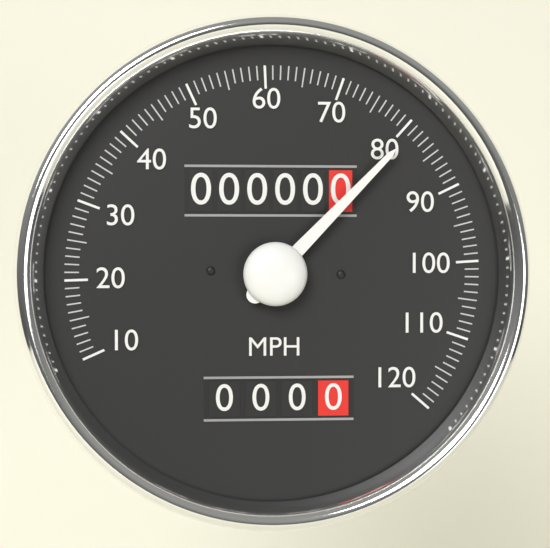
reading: 81 MPH
